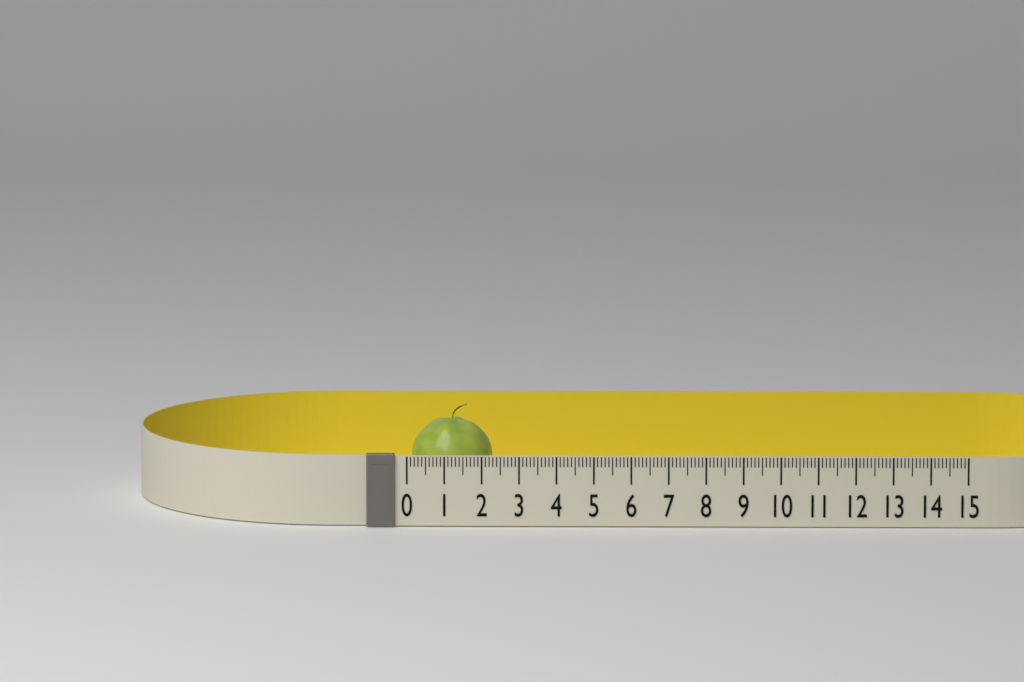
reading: 2.2 (no unit)
